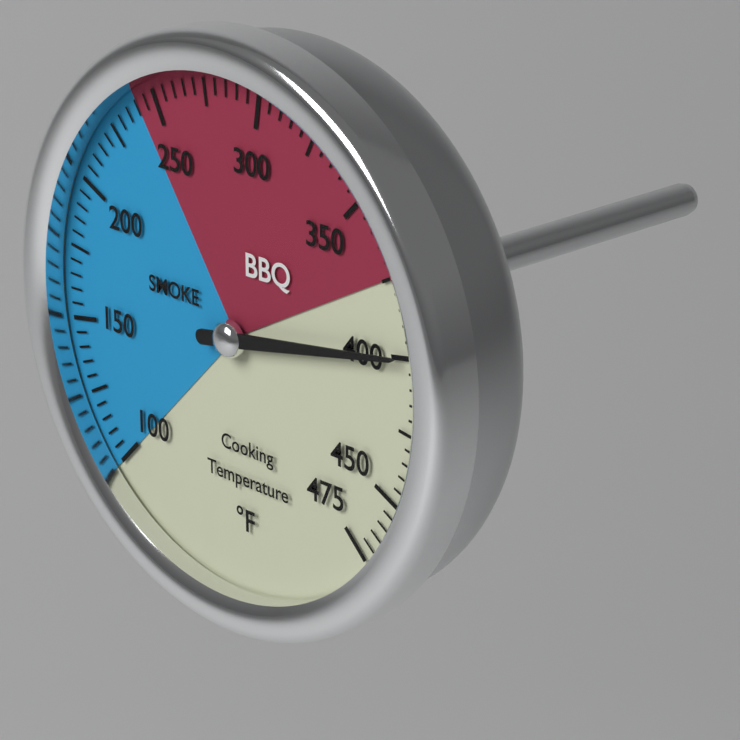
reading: 400 °F
